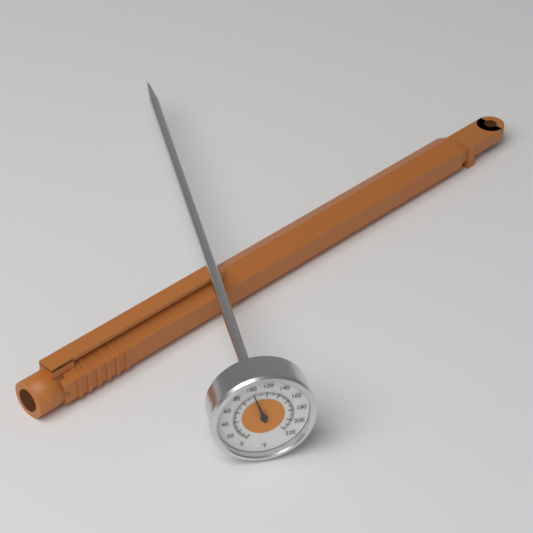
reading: 100 °F
